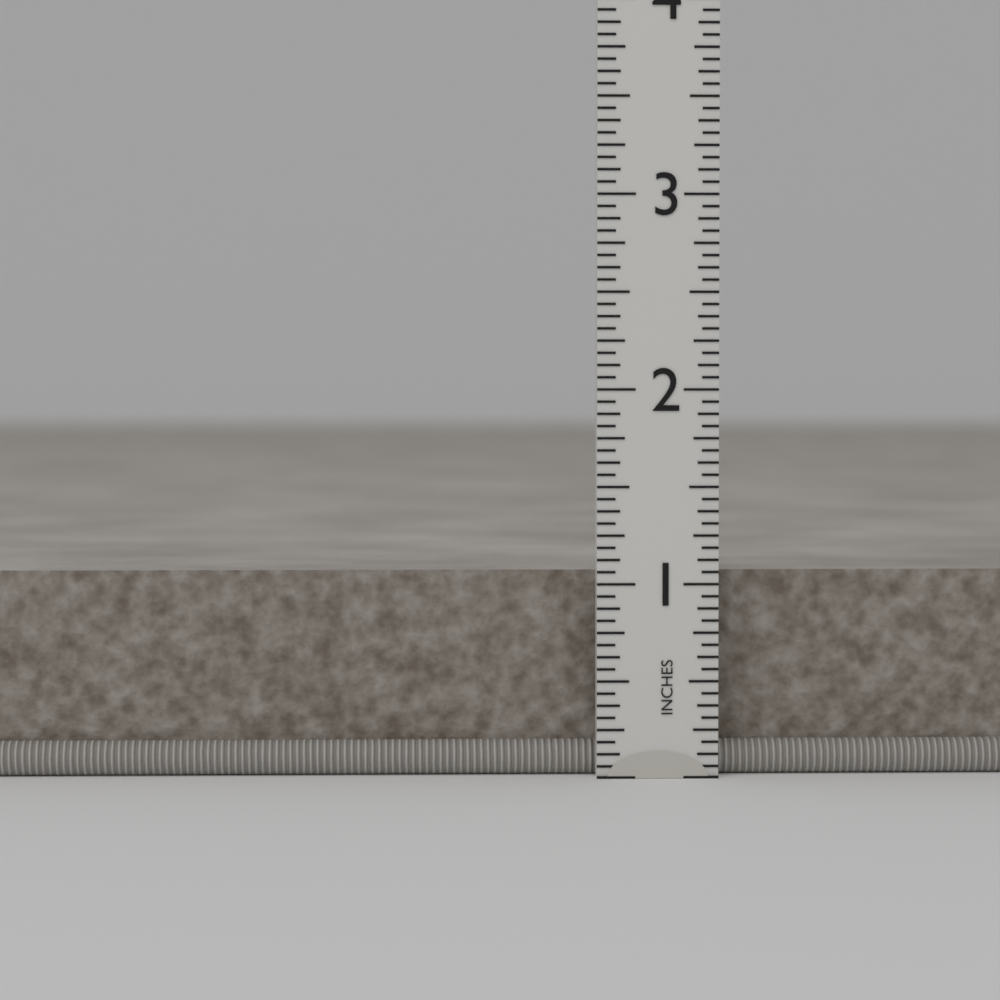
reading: 1.0625 in
